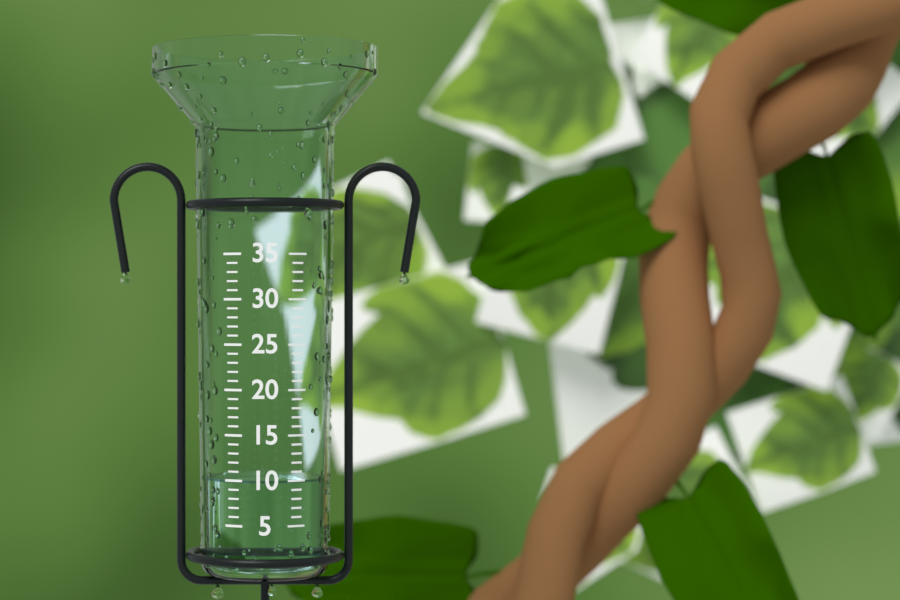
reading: 10 (no unit)
